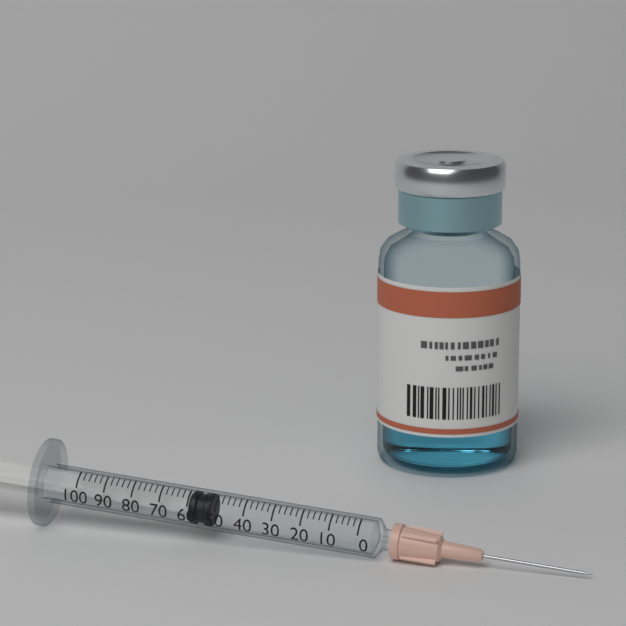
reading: 52 (no unit)
